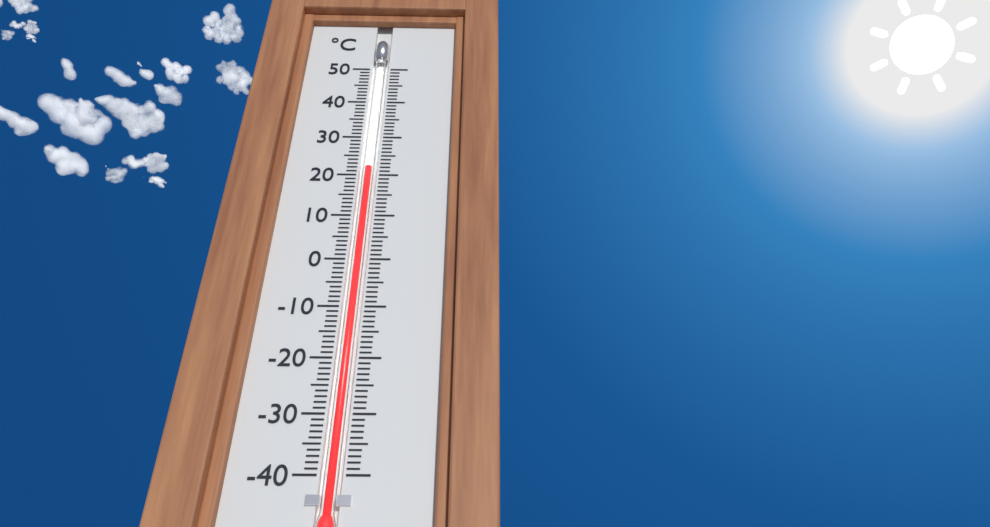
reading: 22 °C
